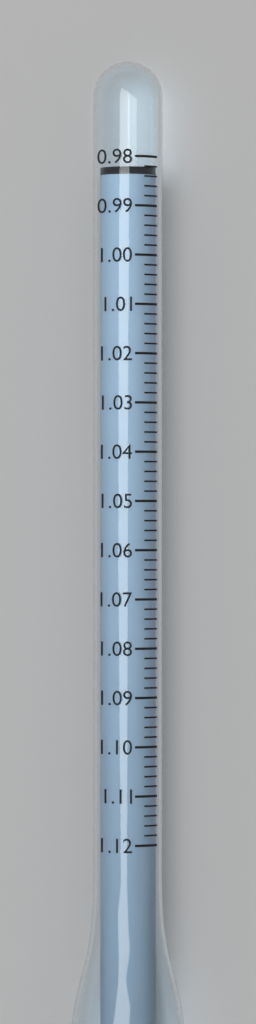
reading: 0.982 (no unit)
